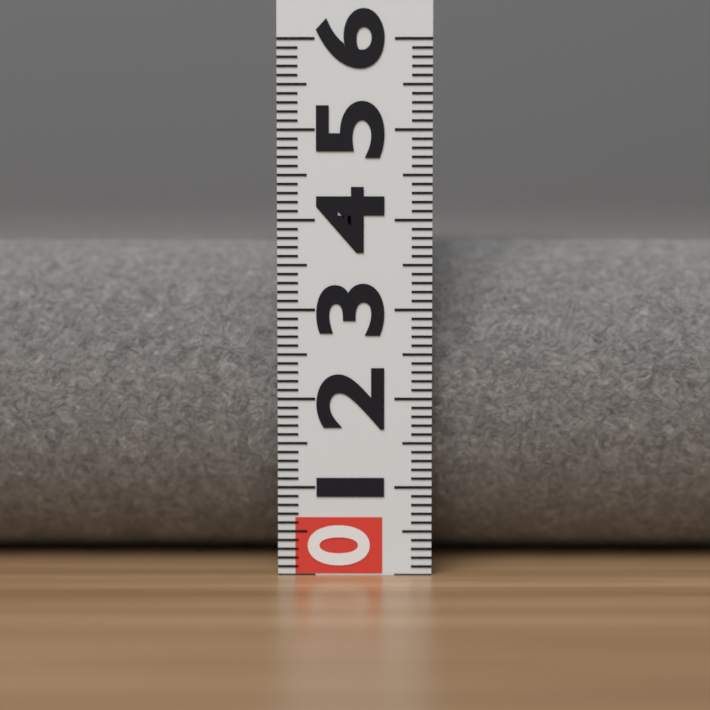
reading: 3.8 (no unit)
